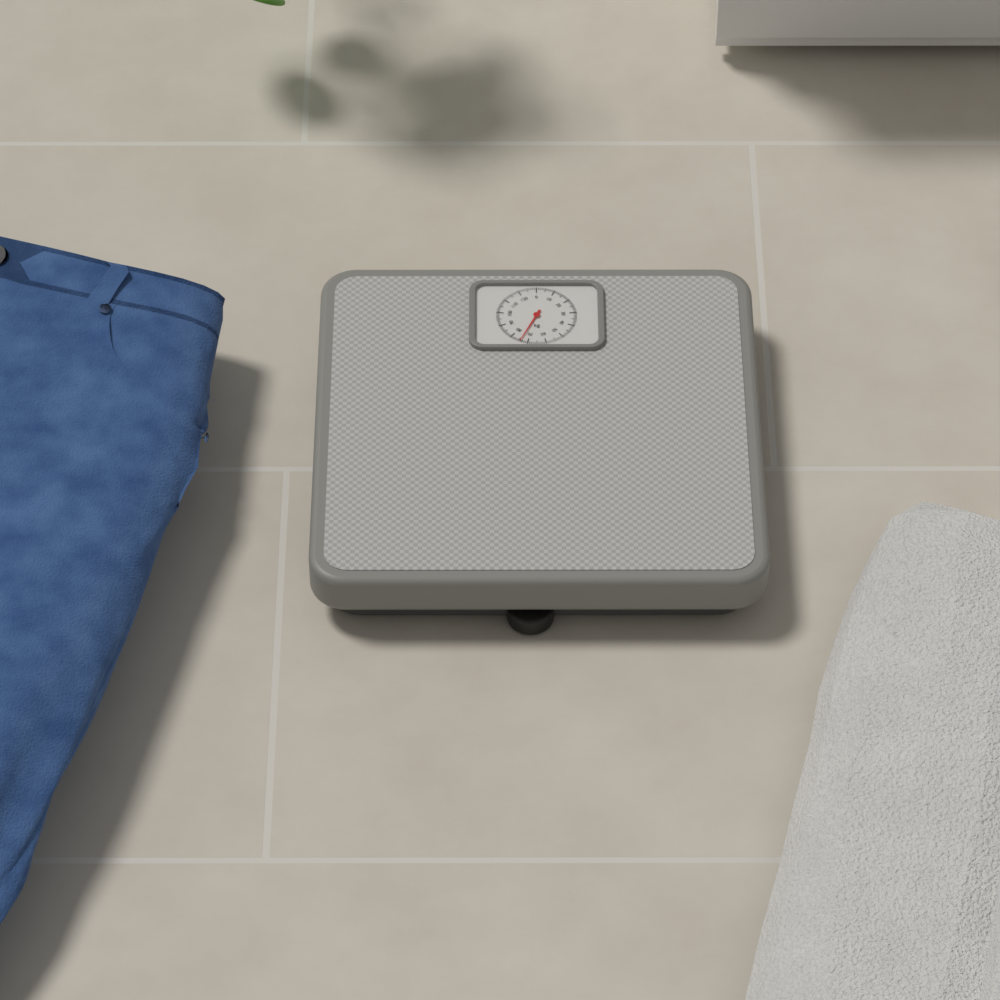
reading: 74 kg
